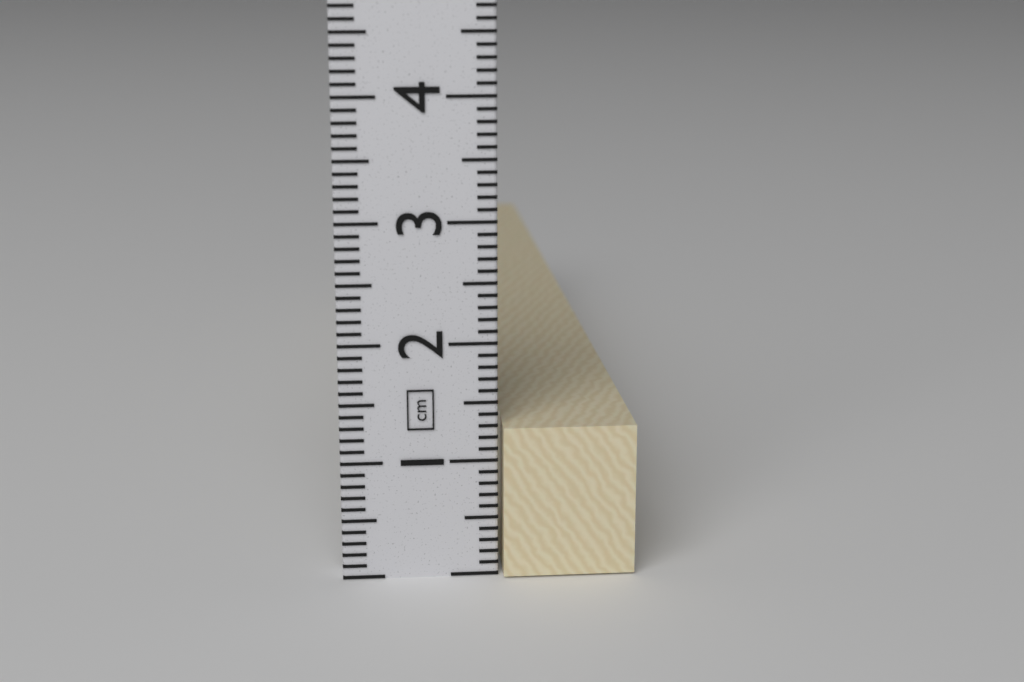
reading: 1.3 cm
